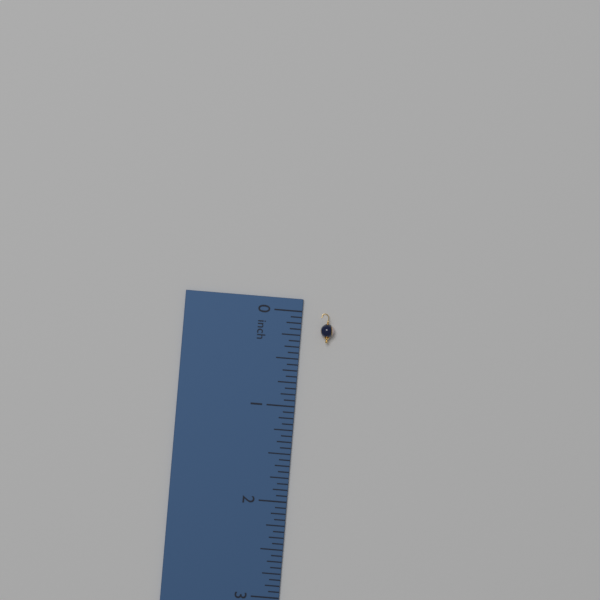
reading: 0.3125 inch
